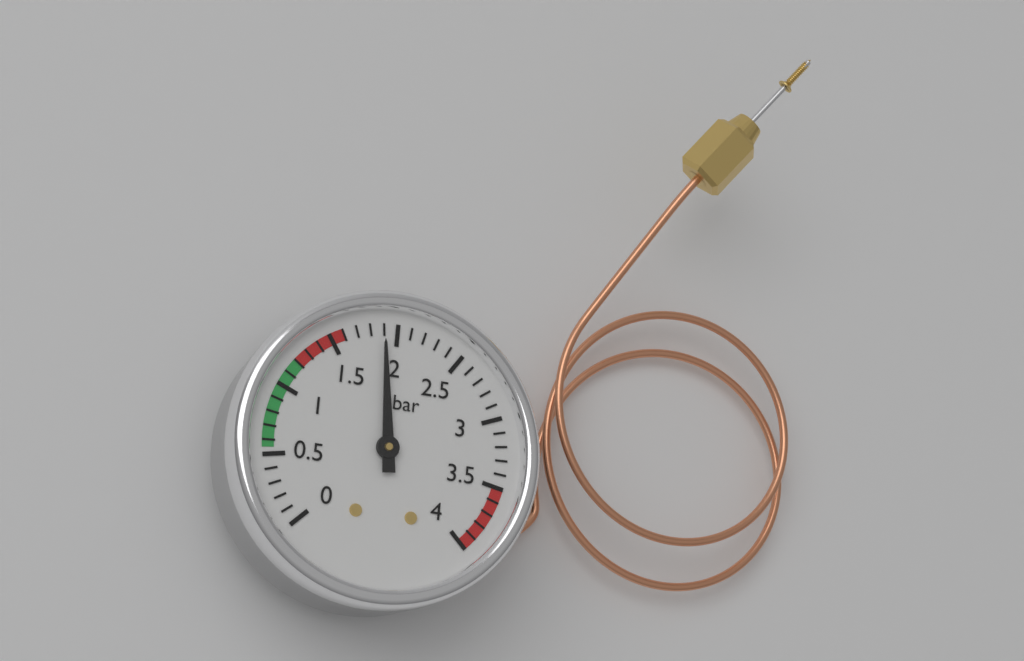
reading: 1.9 bar
